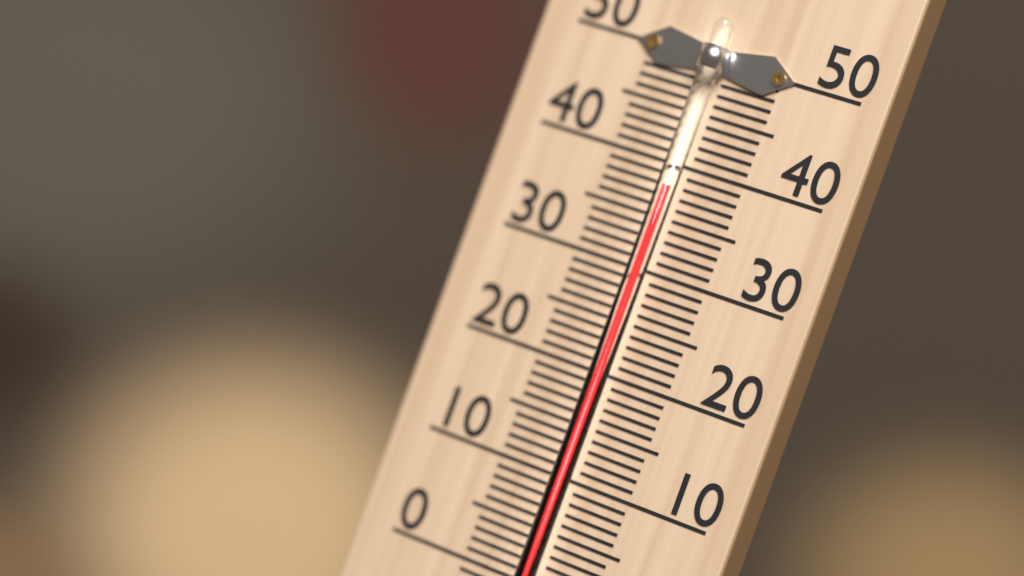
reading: 38 °C
